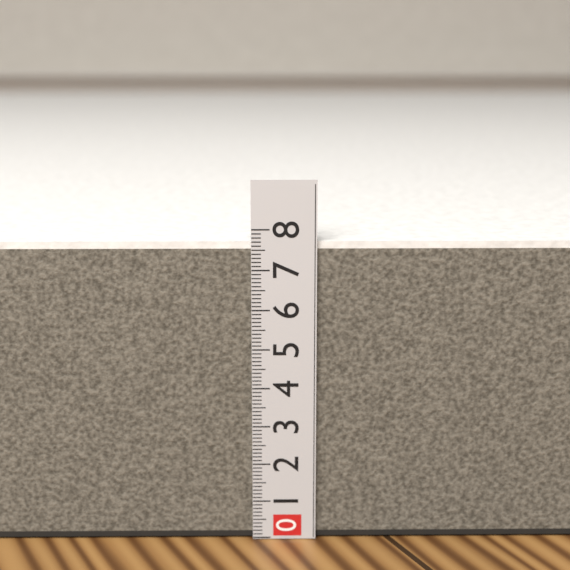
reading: 7.7 (no unit)
